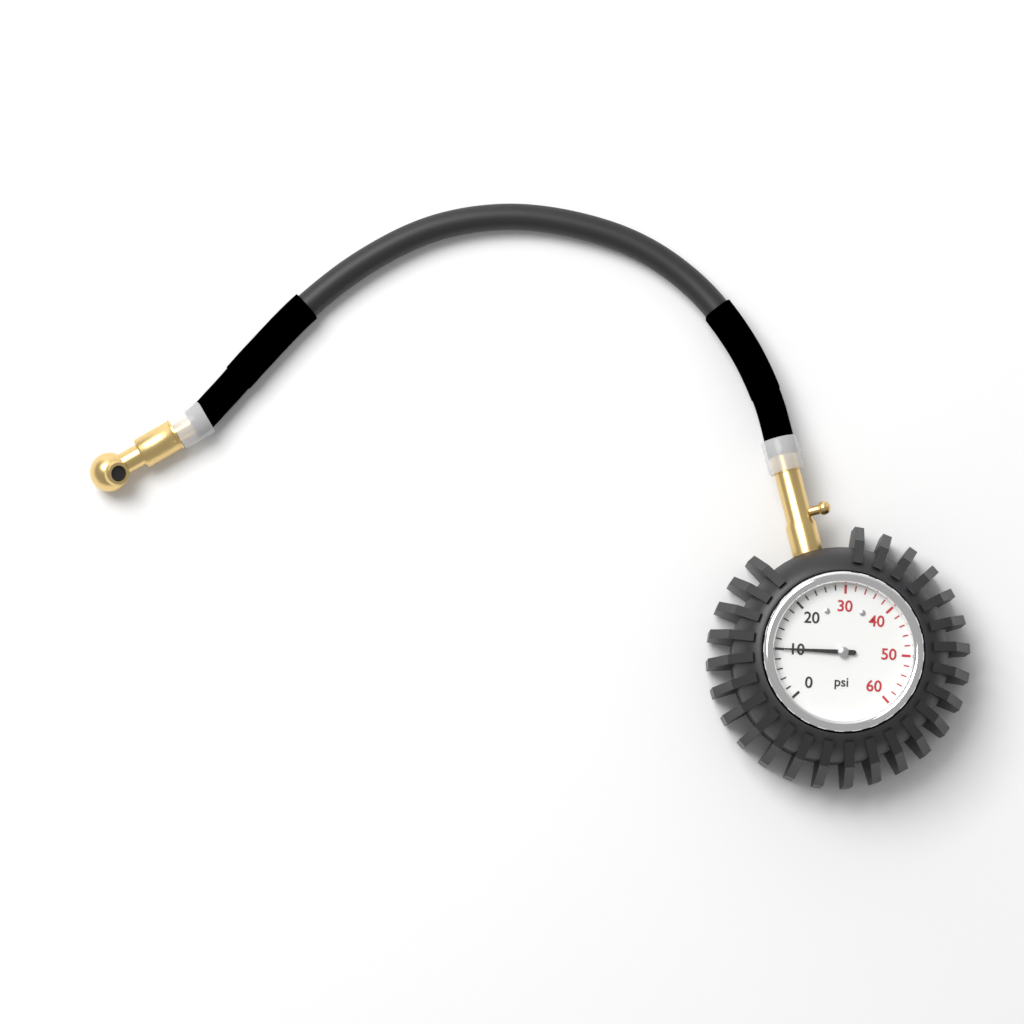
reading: 10 psi
